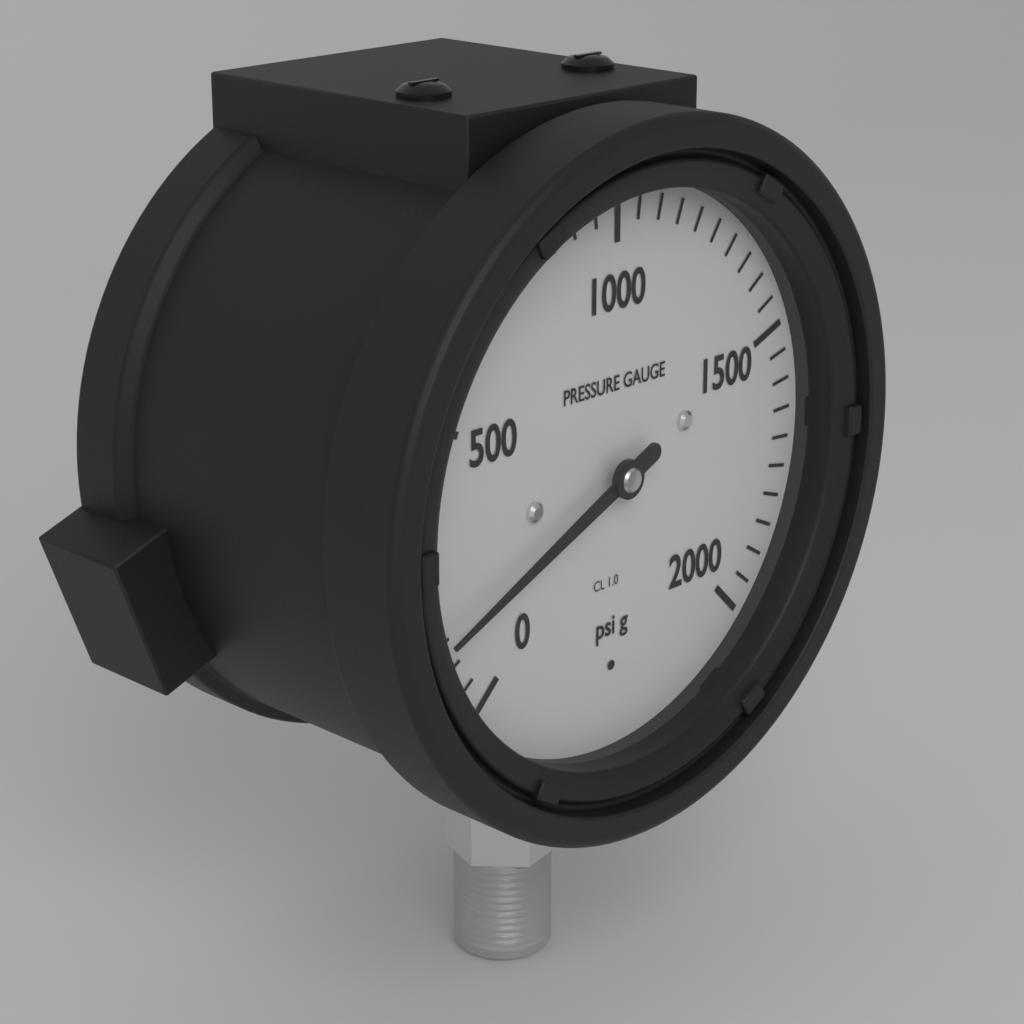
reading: 150 psi
